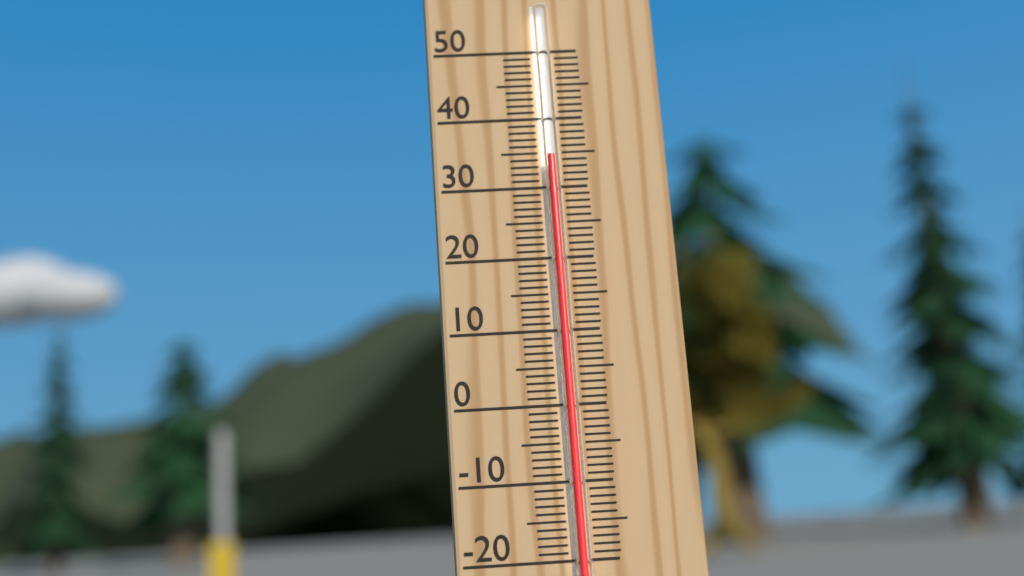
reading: 34 °C
